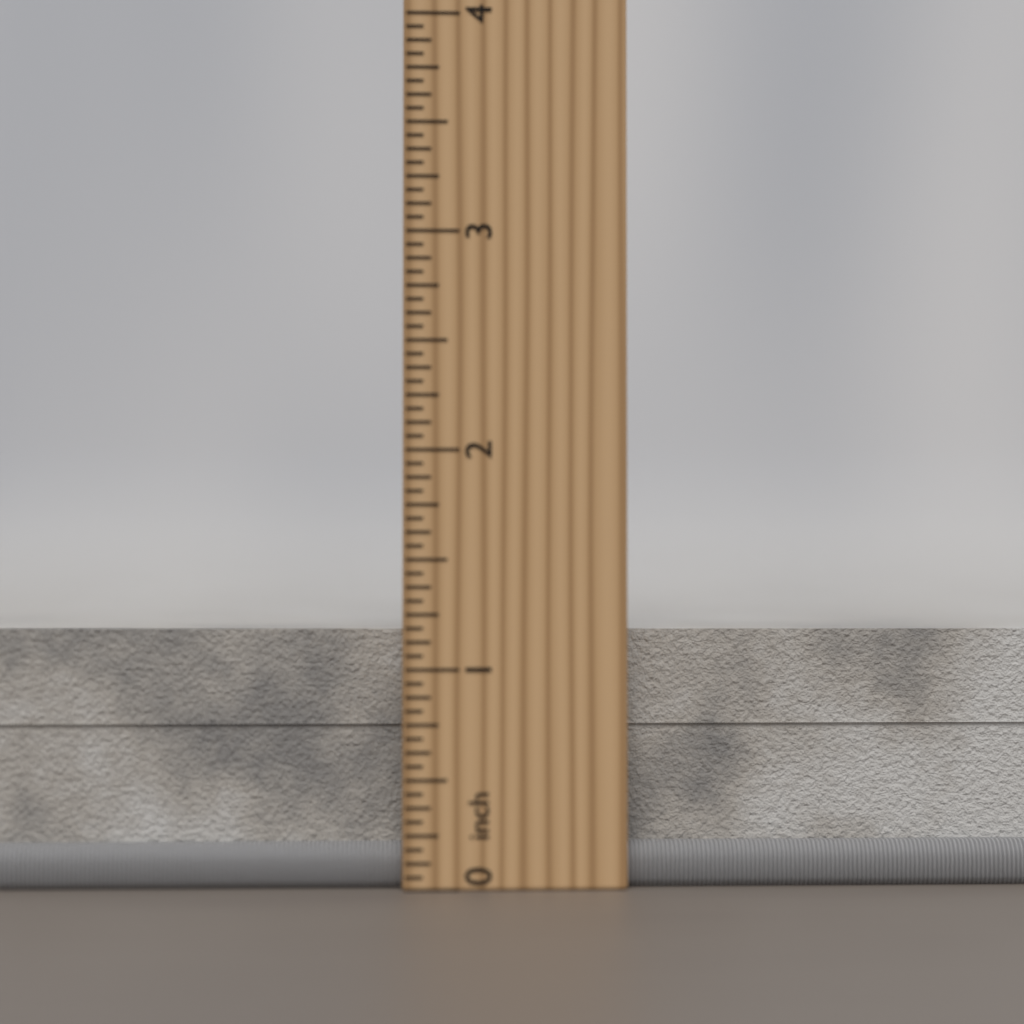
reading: 1.1875 inch
